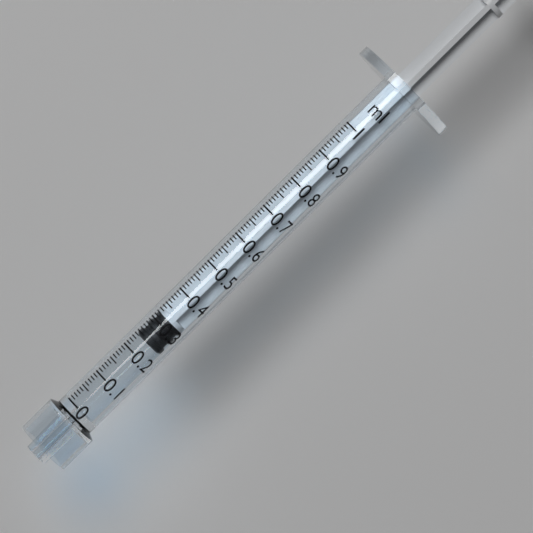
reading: 0.24 ml
